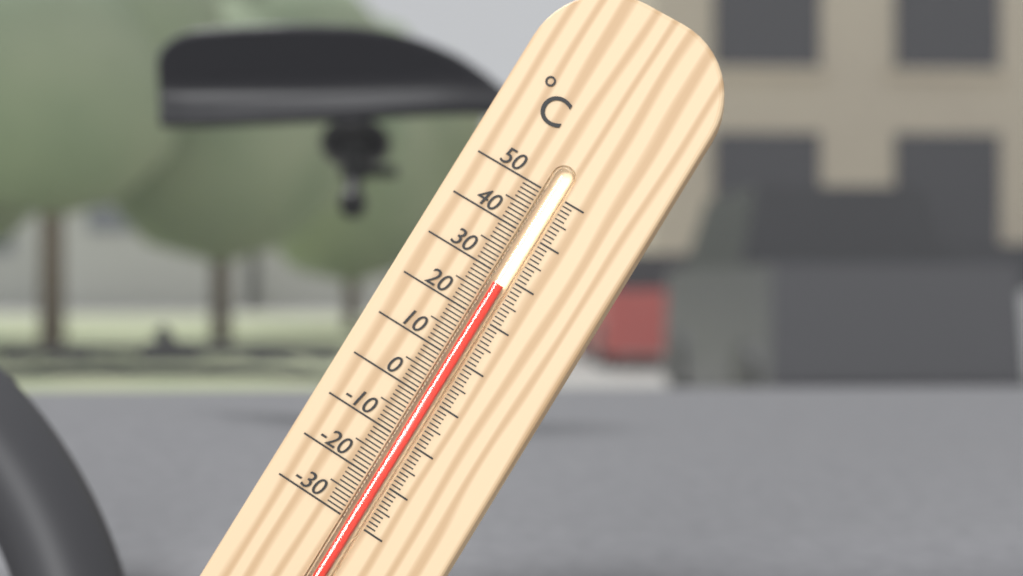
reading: 28 °C
